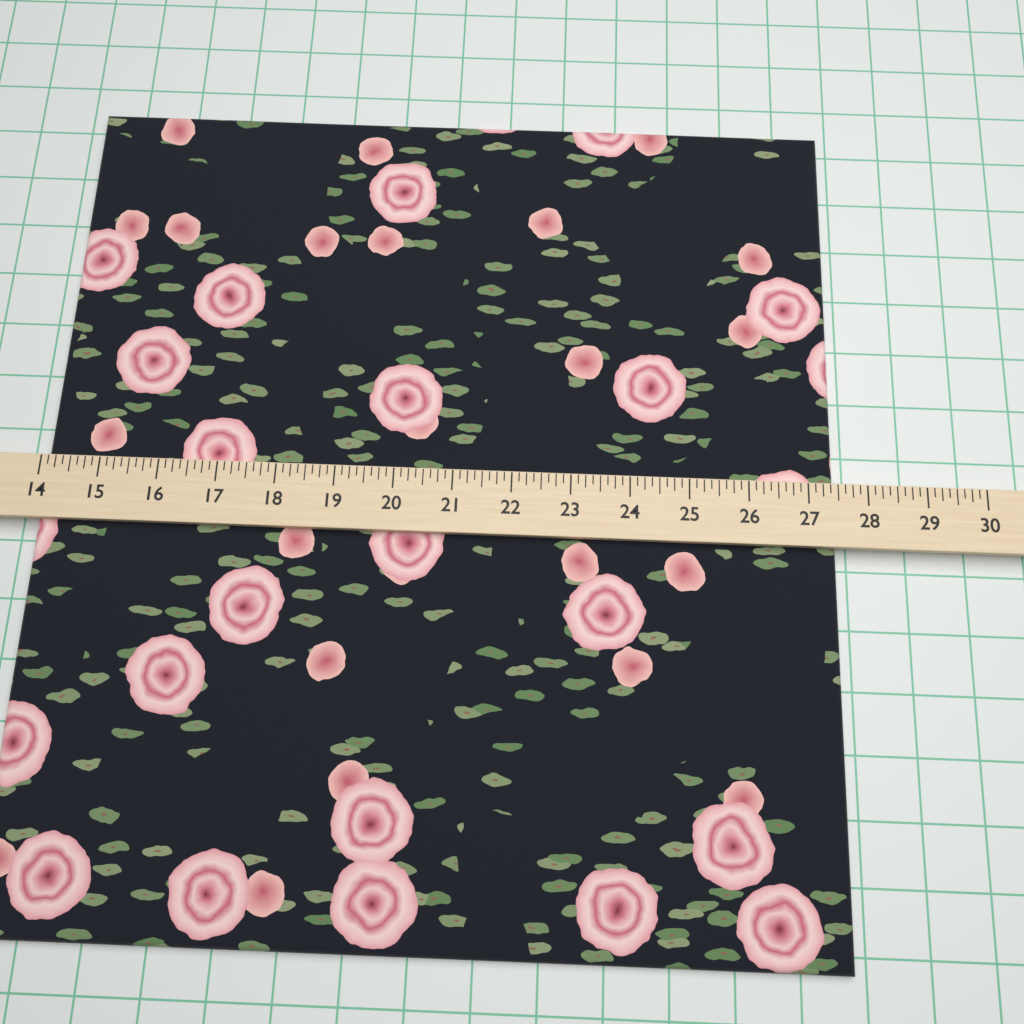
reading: 27.500 (no unit)
